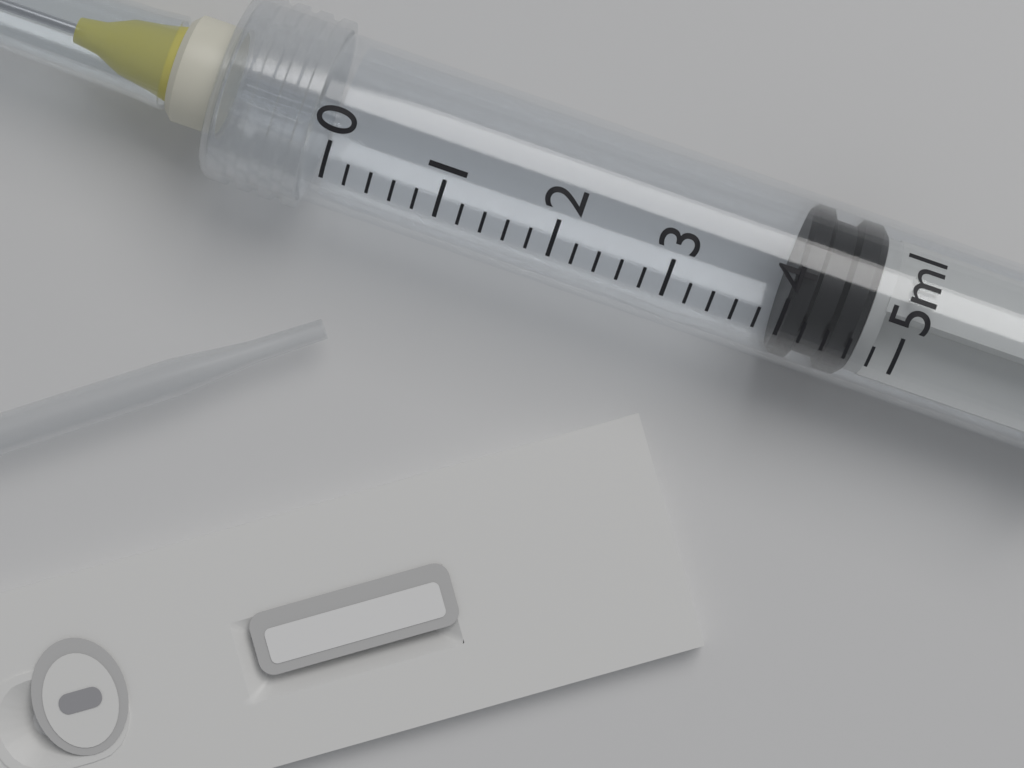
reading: 4.0 ml
